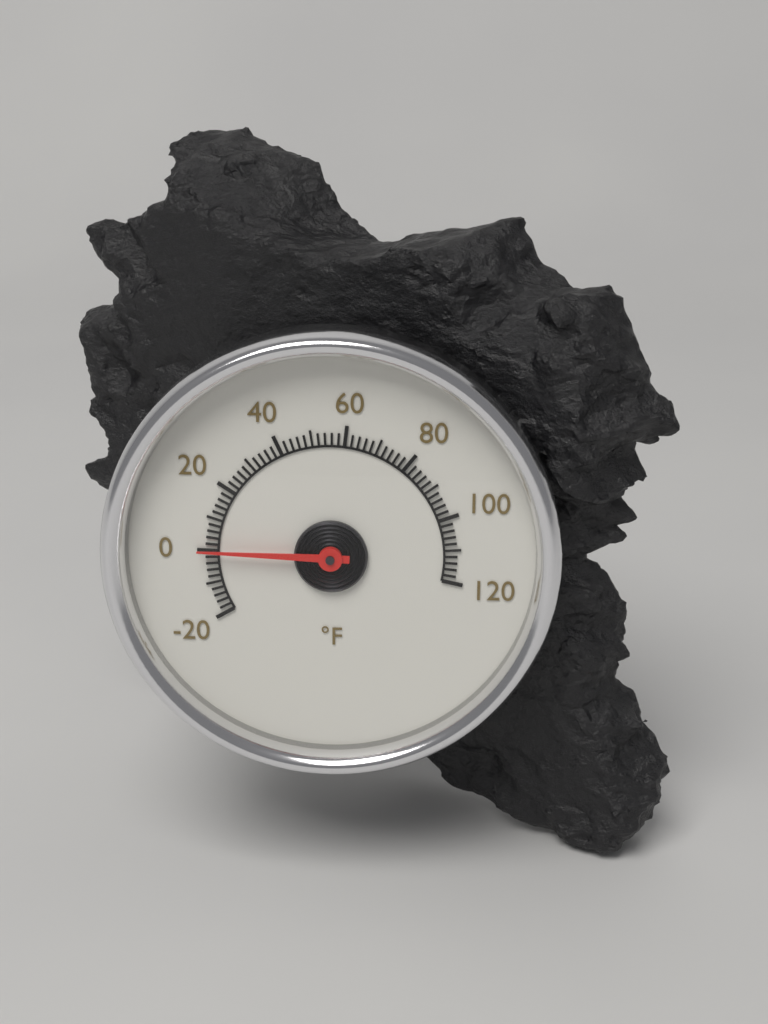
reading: 0 °F
